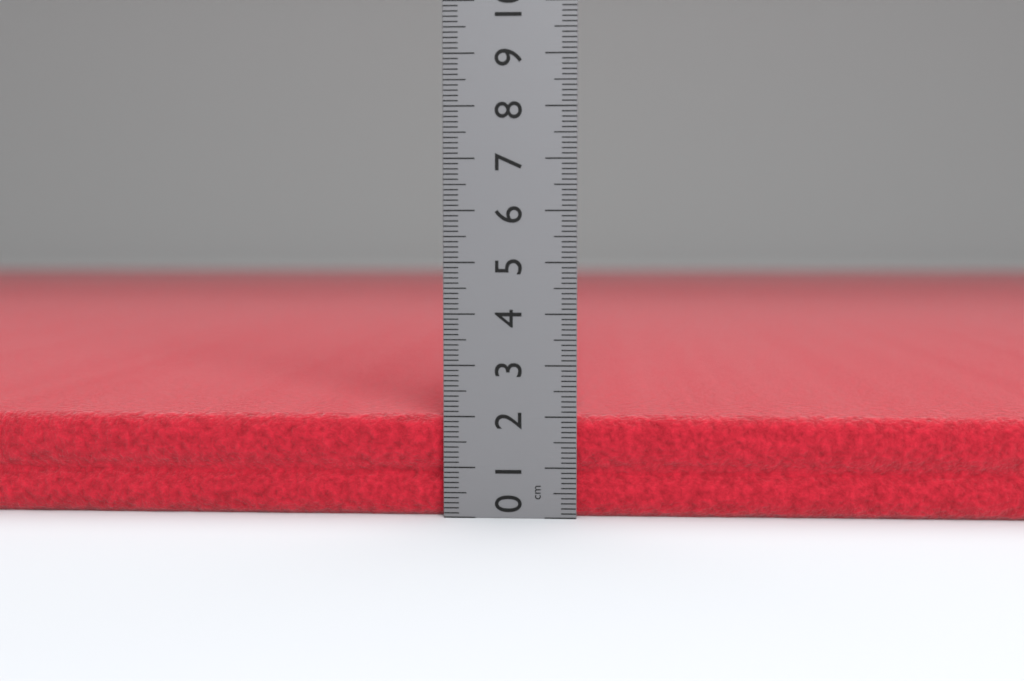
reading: 2.0 cm
